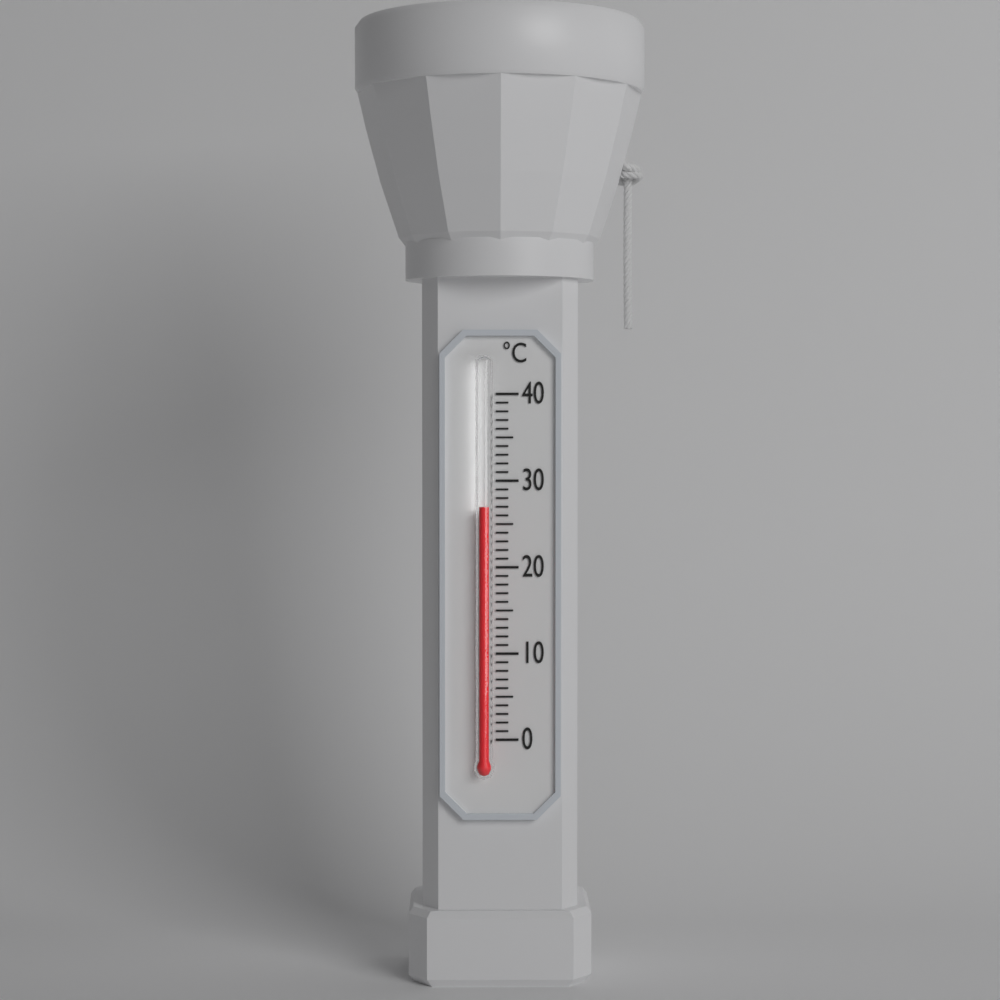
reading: 27 °C
